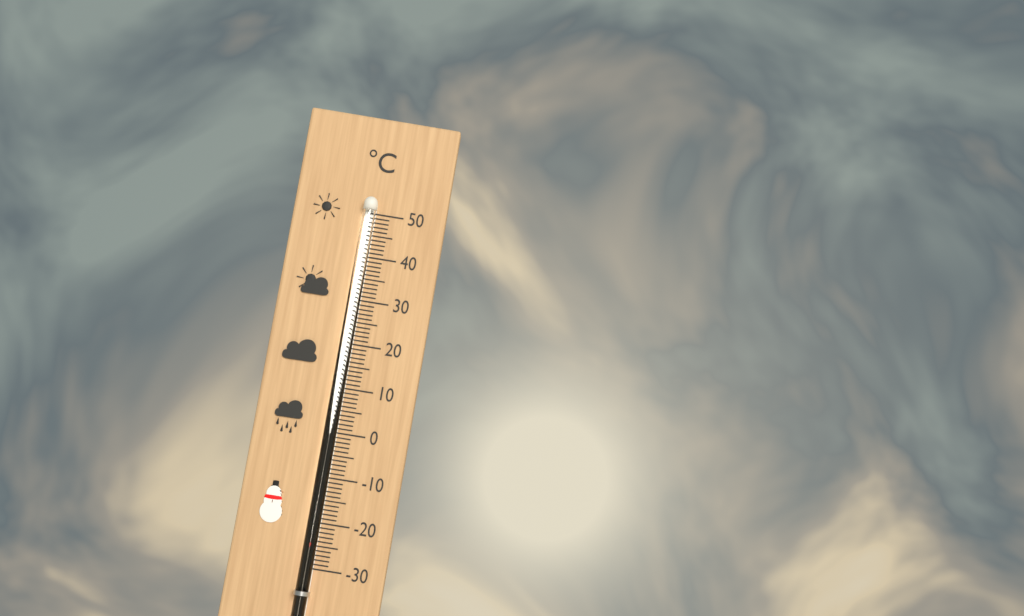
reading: -24 °C
